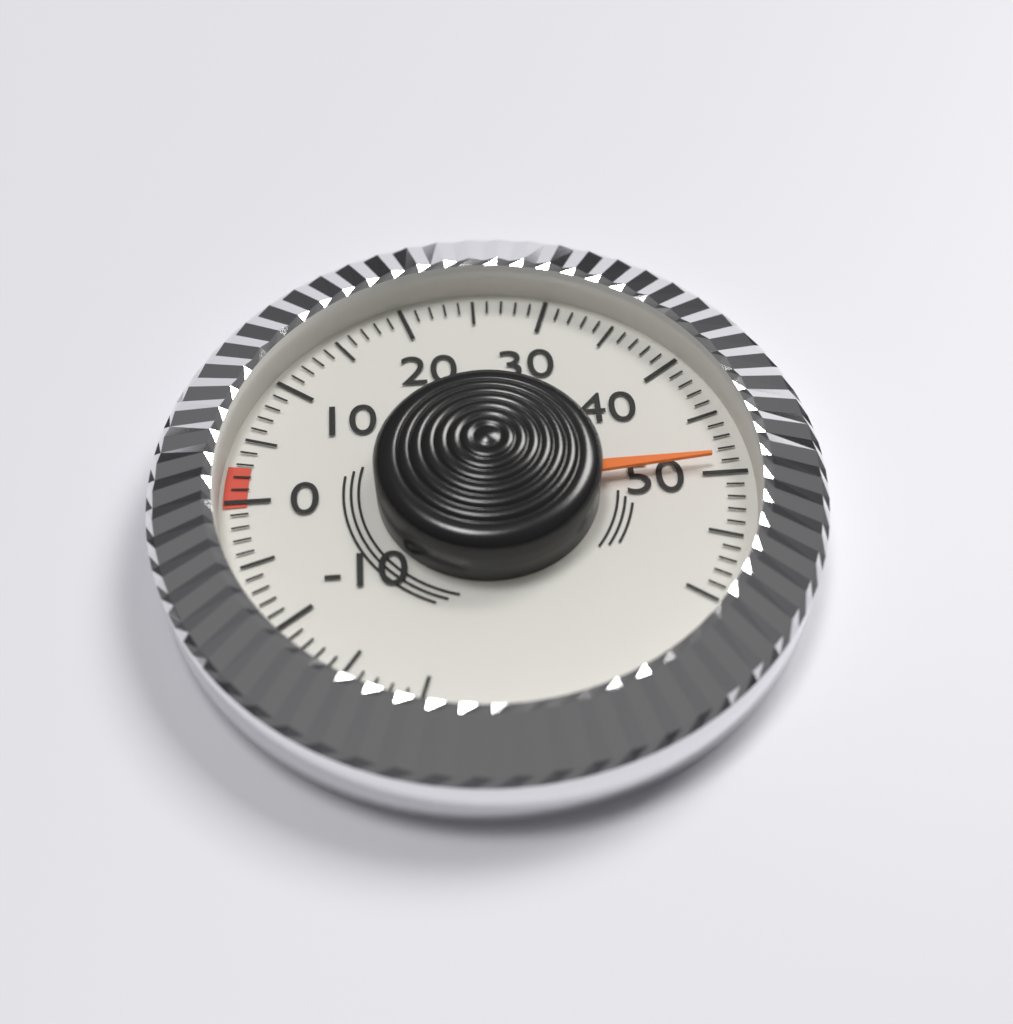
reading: 49 (no unit)
